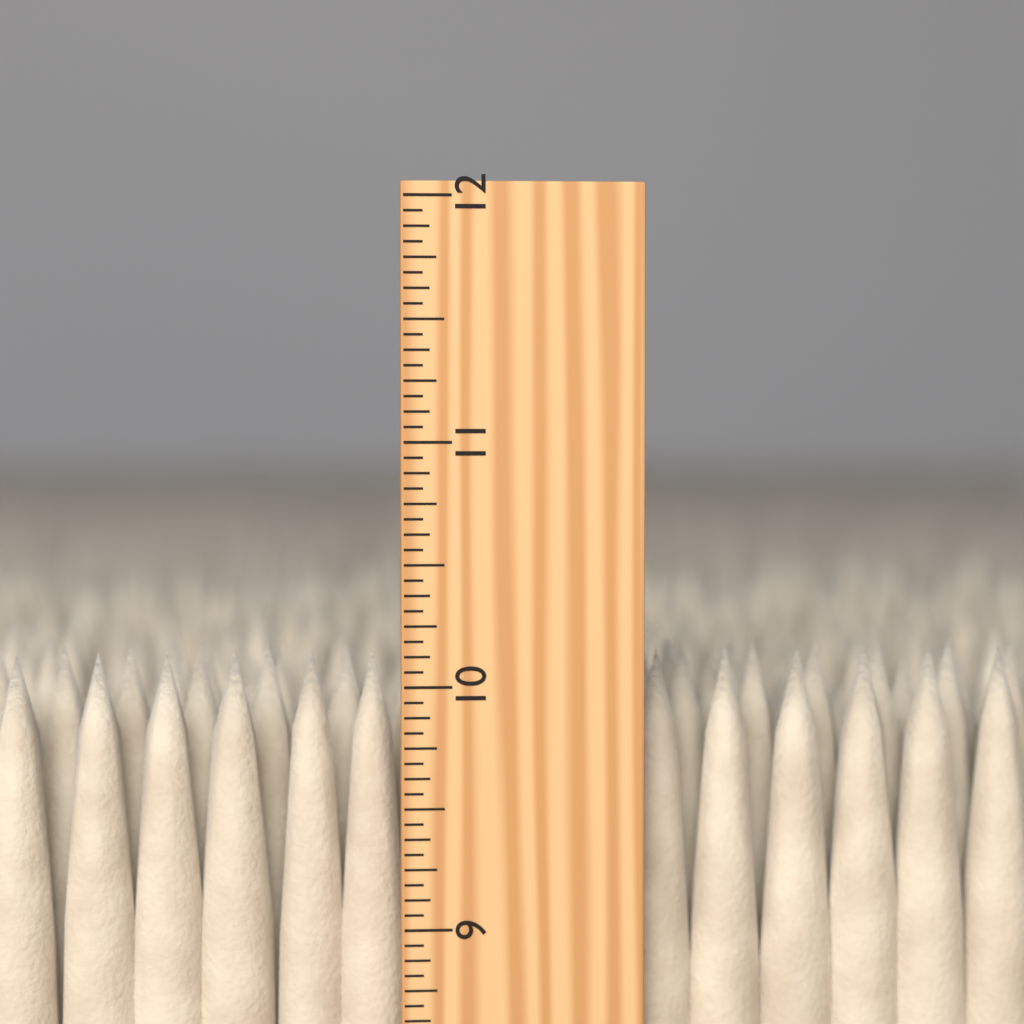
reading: 10.1250 inch
